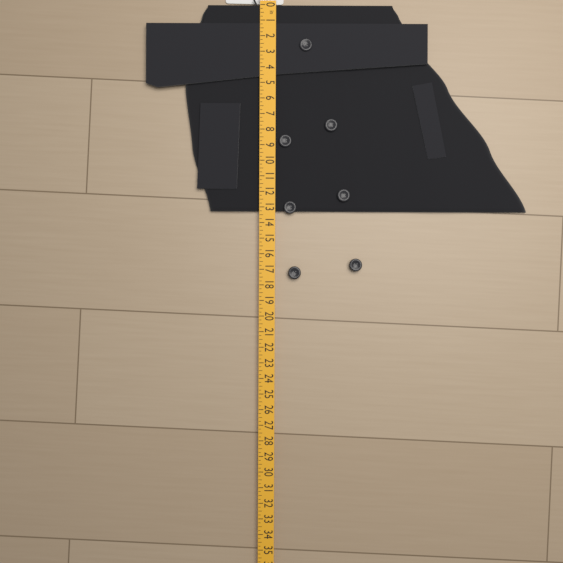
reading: 13.25 in
